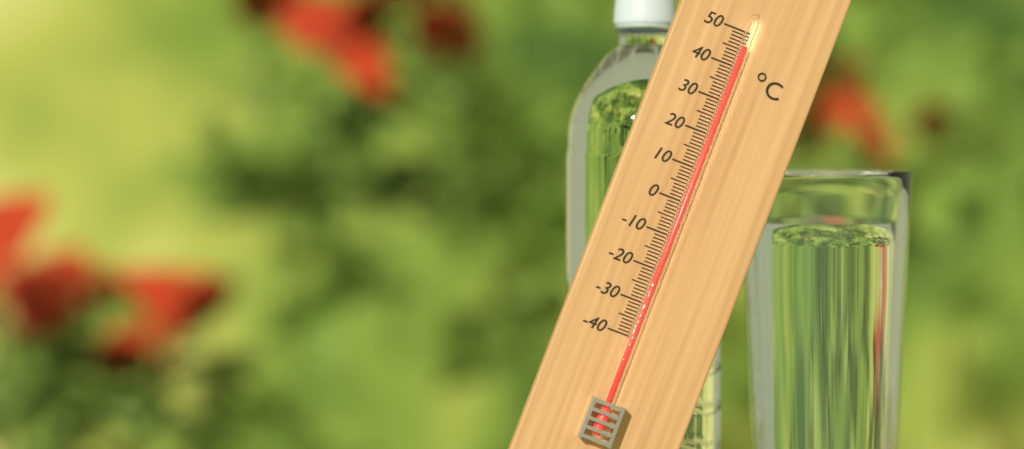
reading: 46 °C
